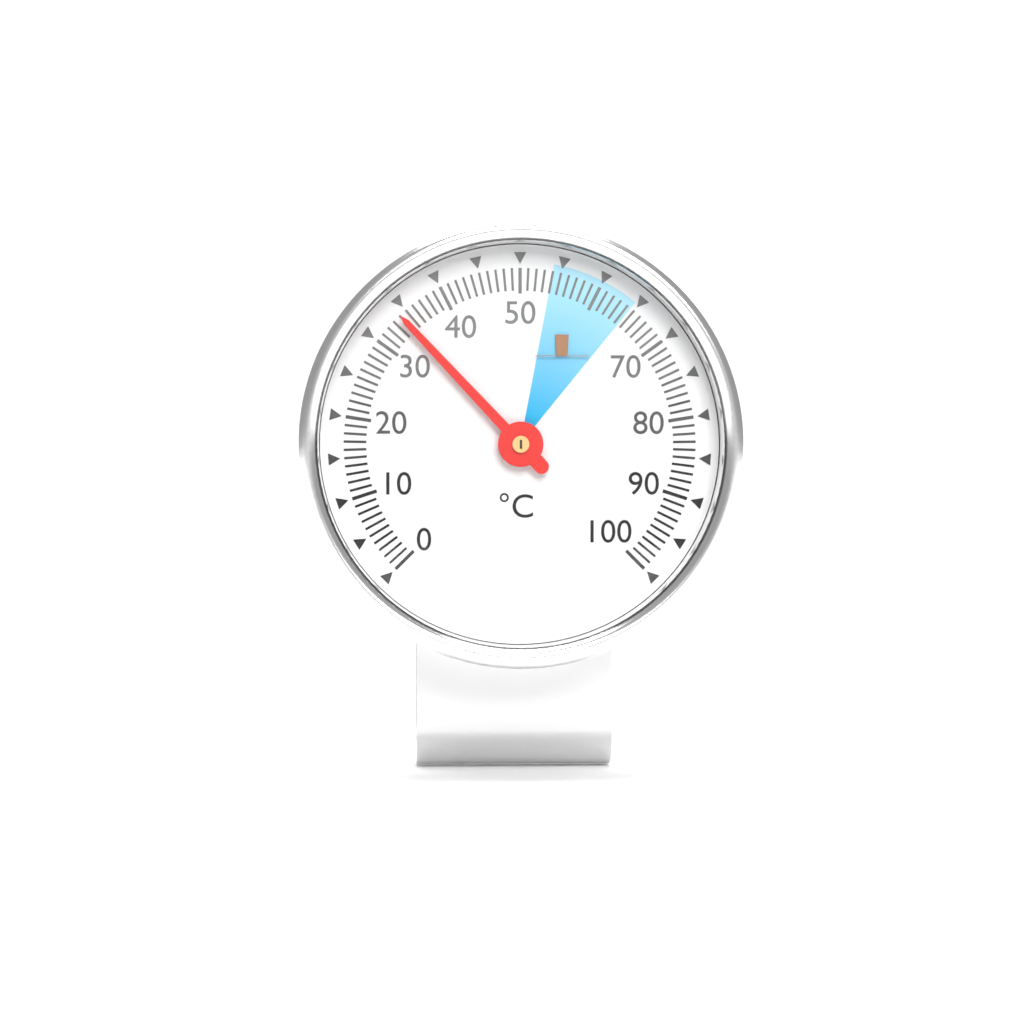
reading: 34 °C
